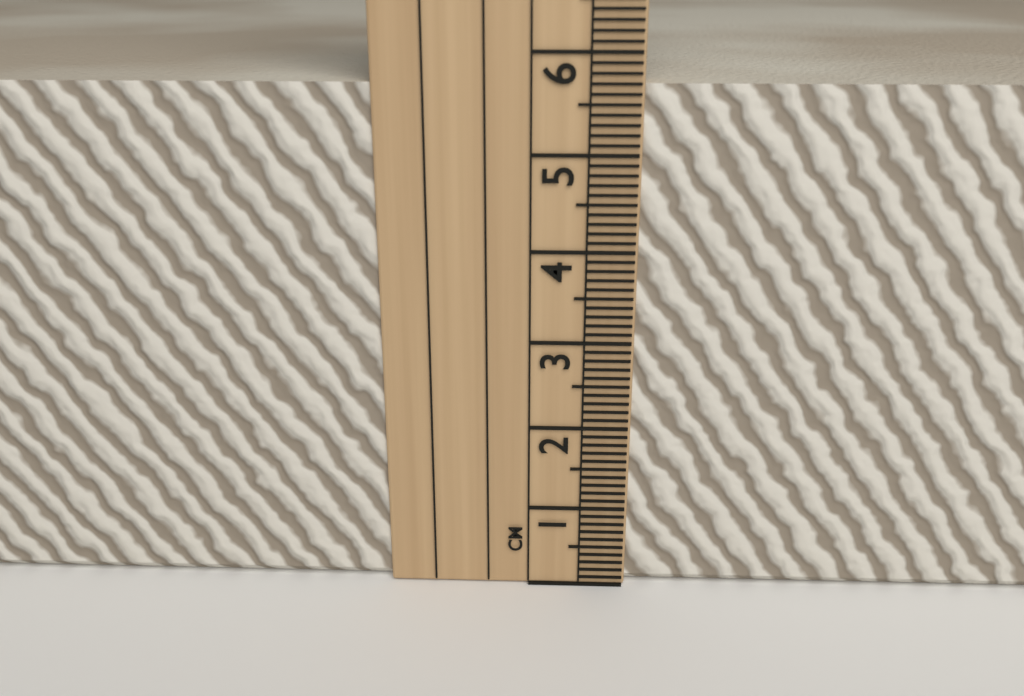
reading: 5.7 cm
